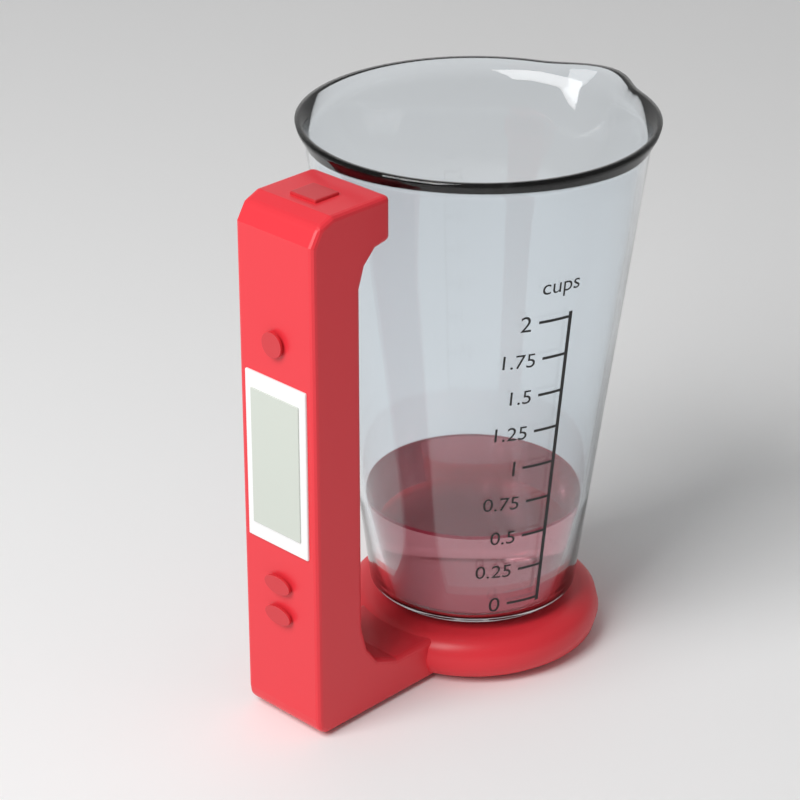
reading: 0.50 cups
